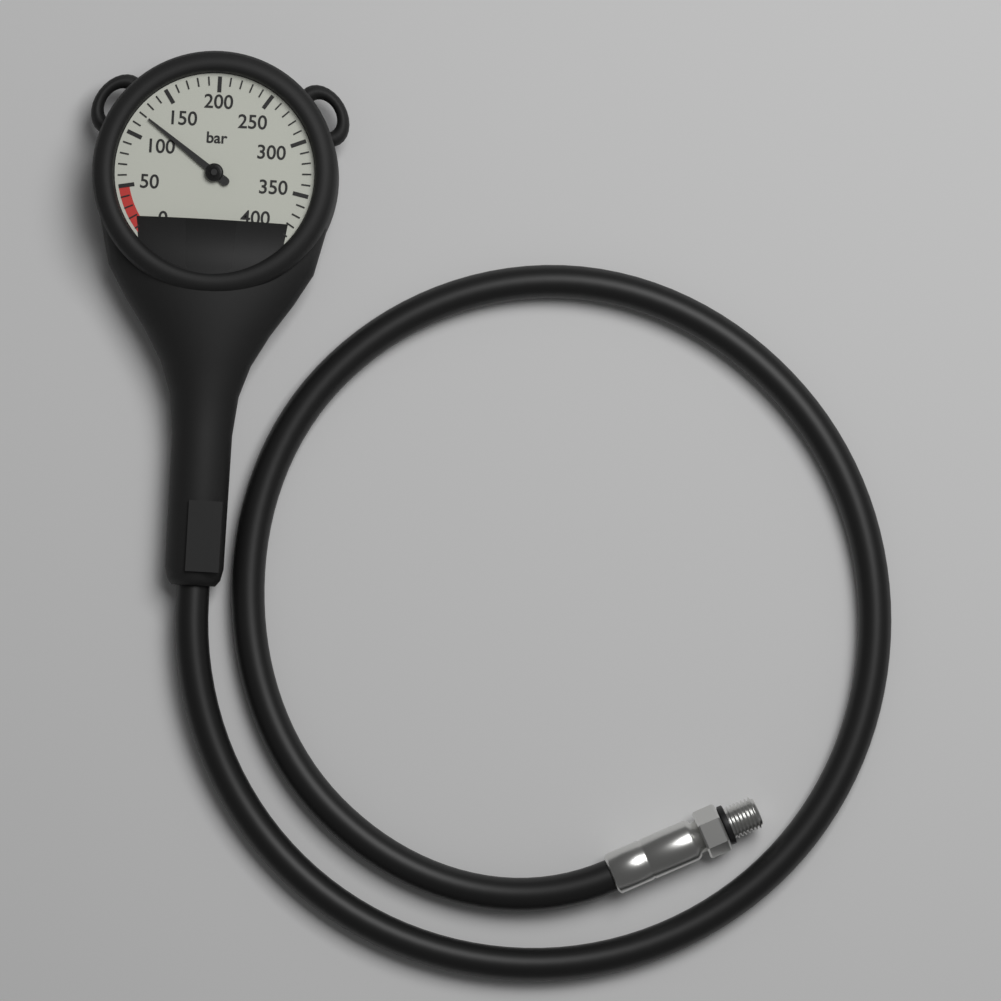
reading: 120 bar
